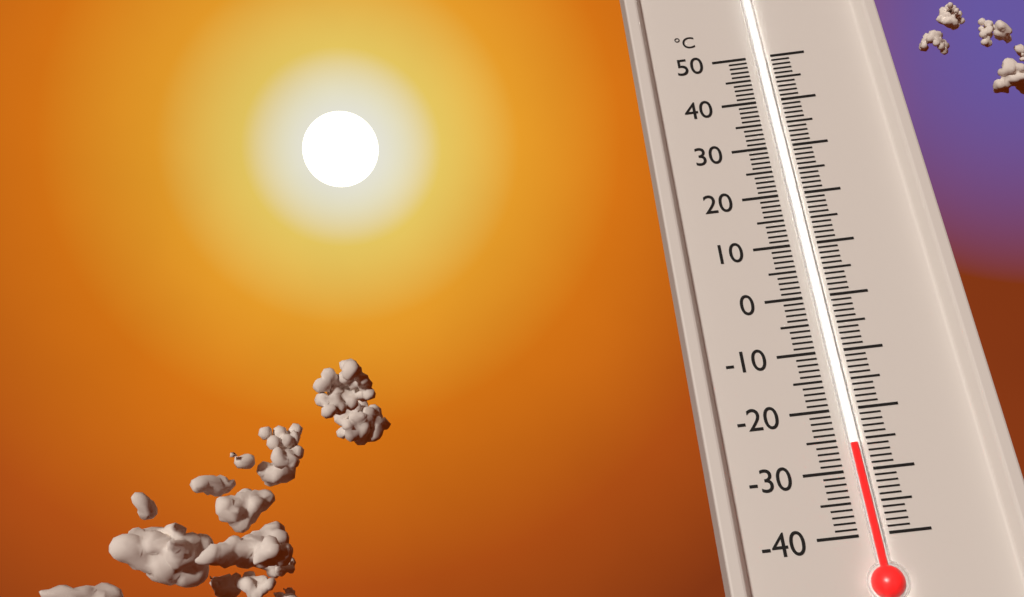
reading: -26 °C
